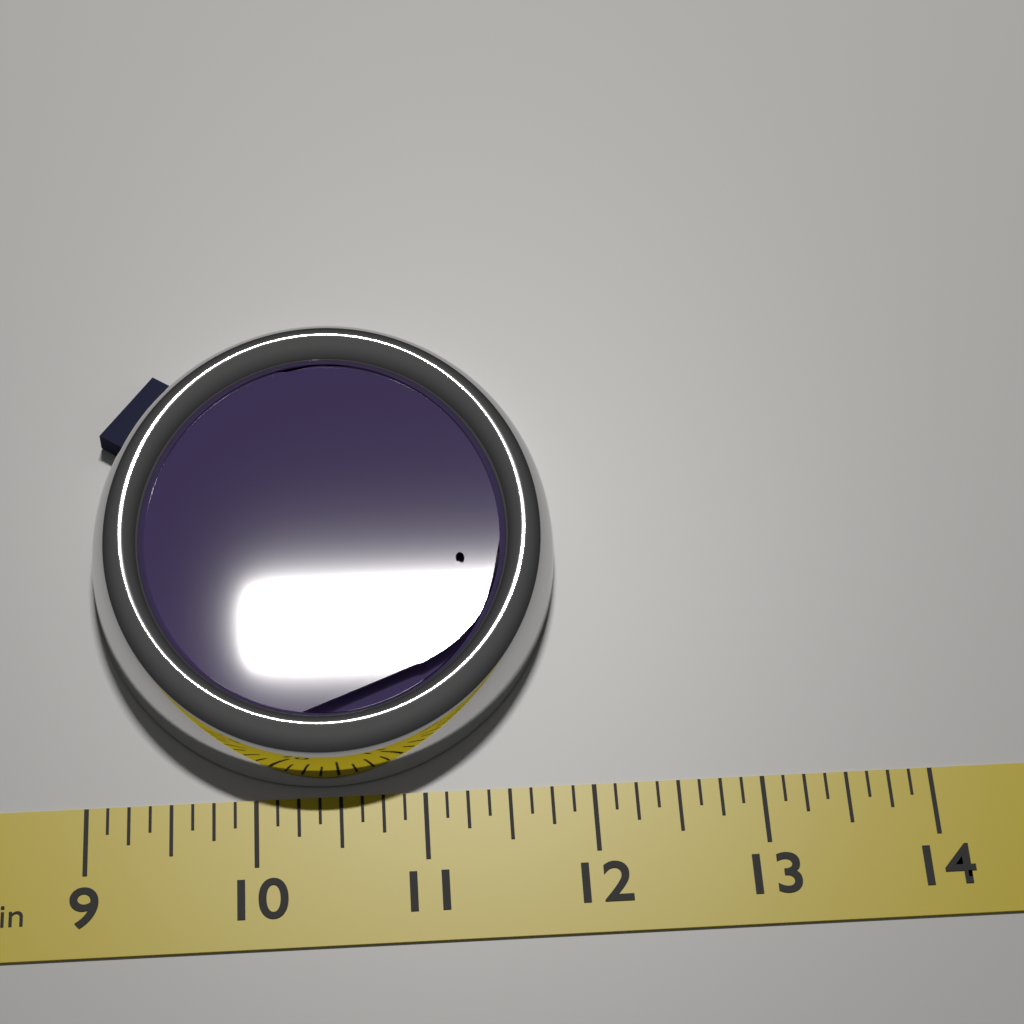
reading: 11.875 in
